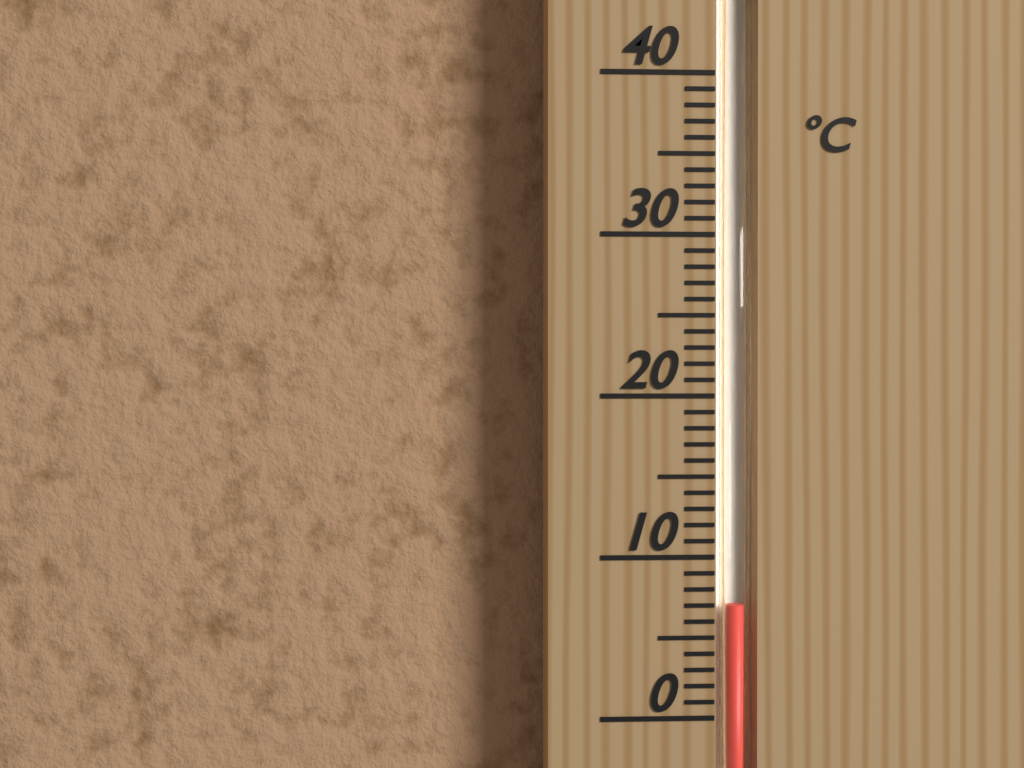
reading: 7 °C
